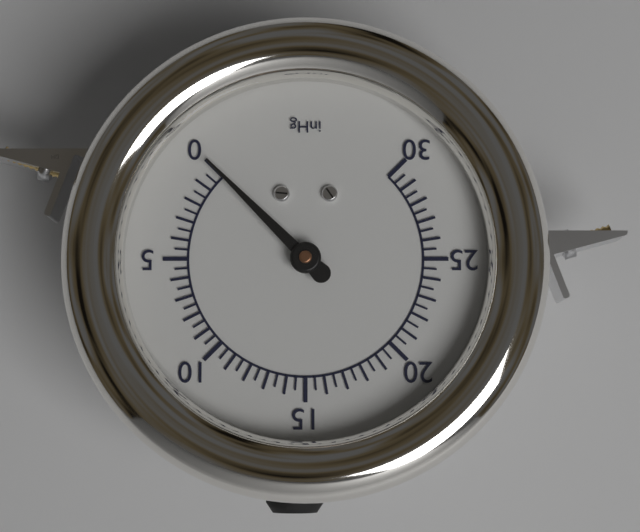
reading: 0.0 inHg
